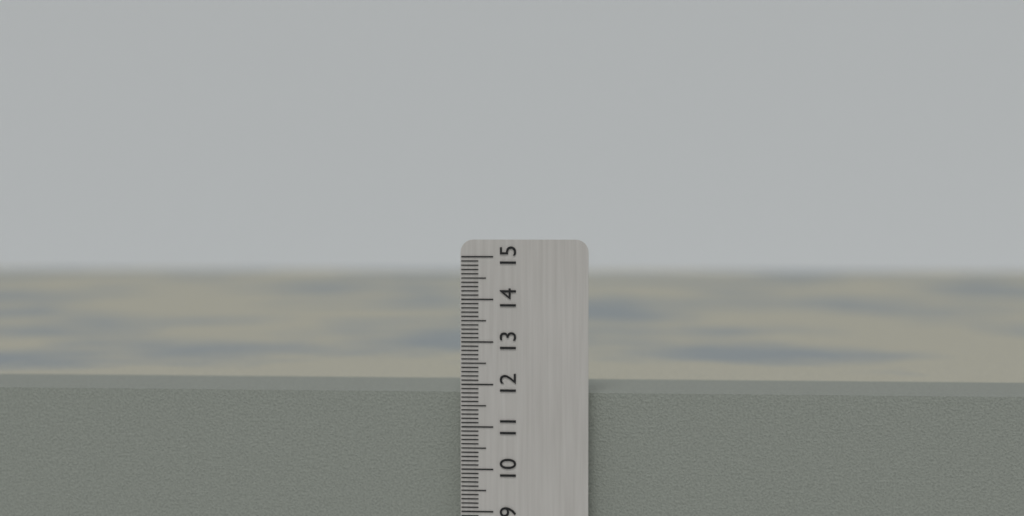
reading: 11.8 cm
